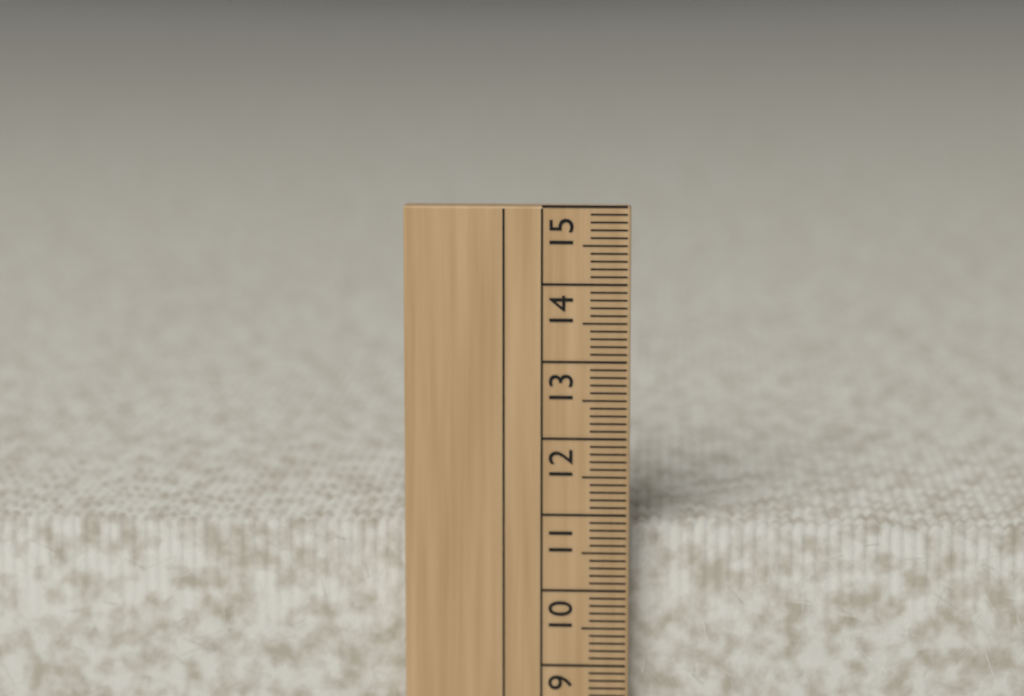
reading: 10.8 cm
